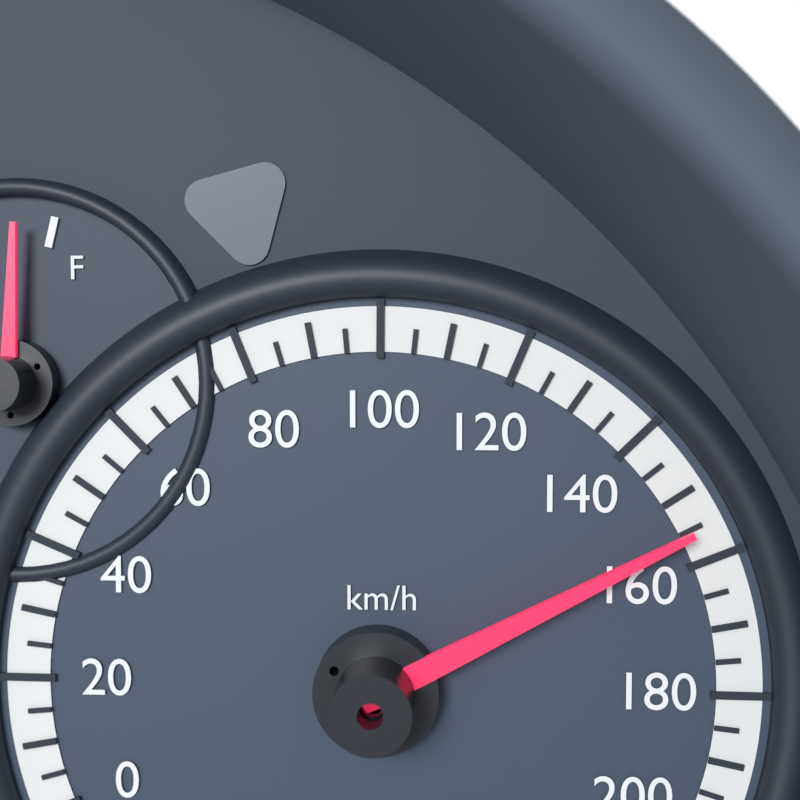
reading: 155 km/h
